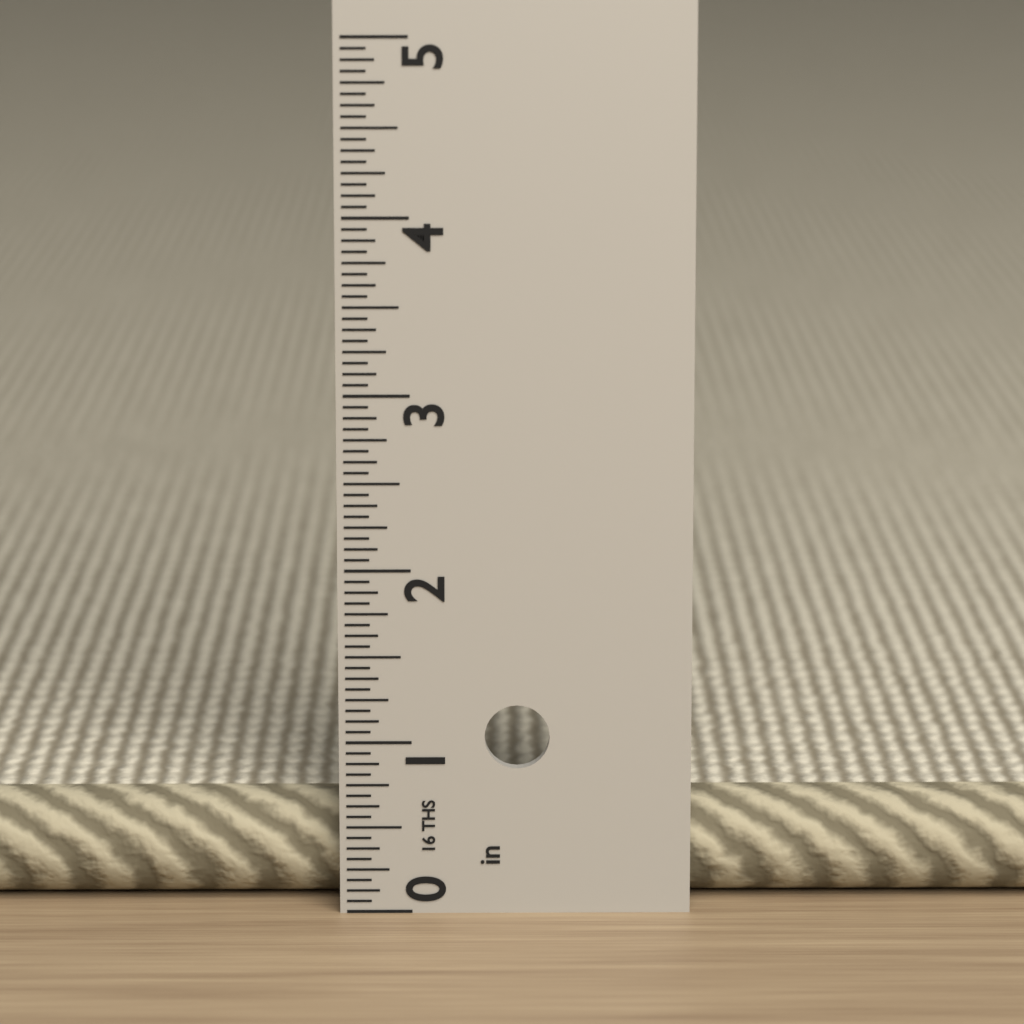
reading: 0.6250 in
